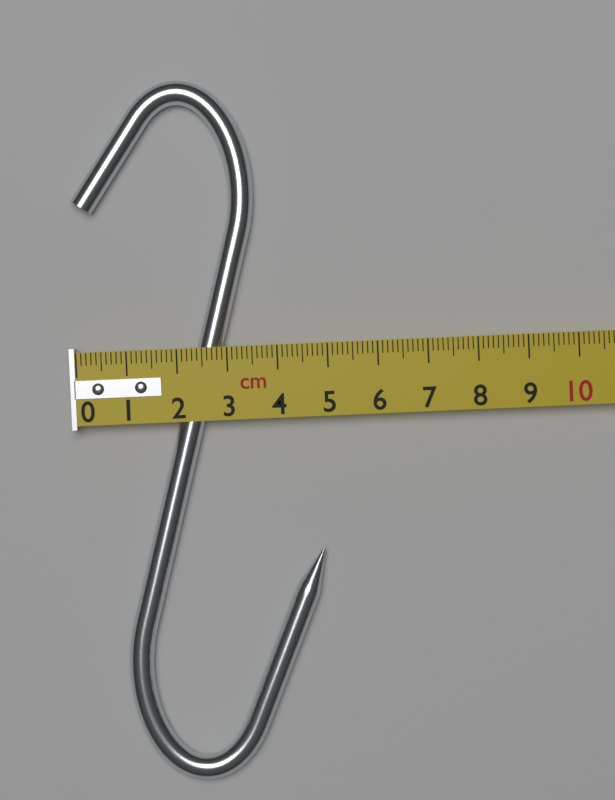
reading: 4.8 cm
